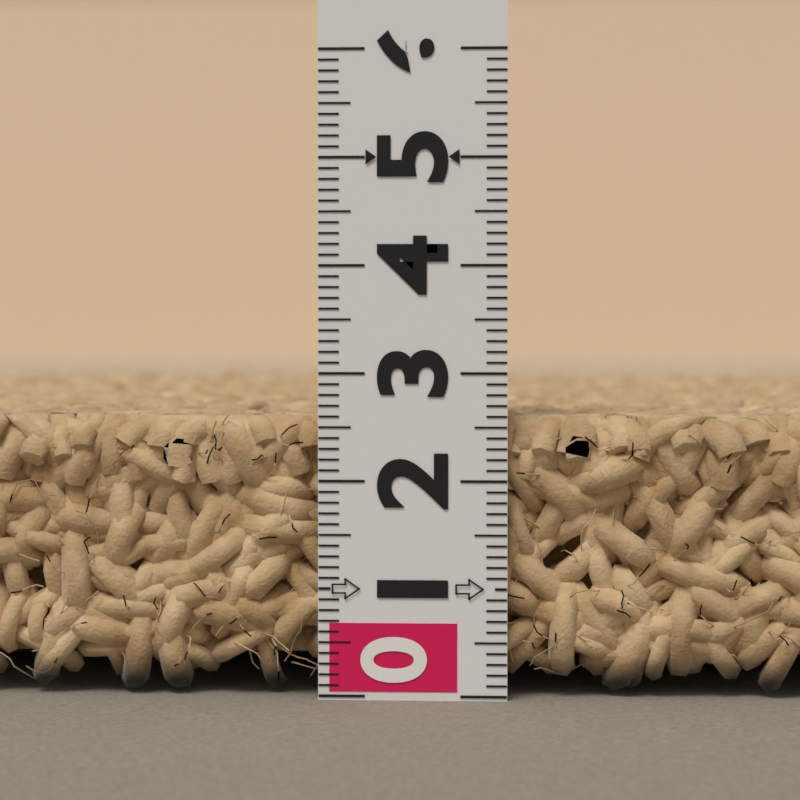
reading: 2.6 (no unit)
